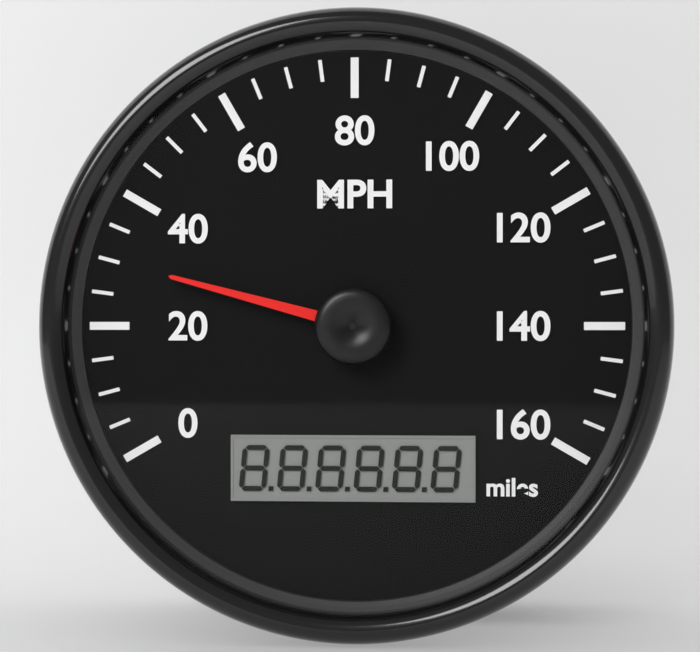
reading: 30 mph
